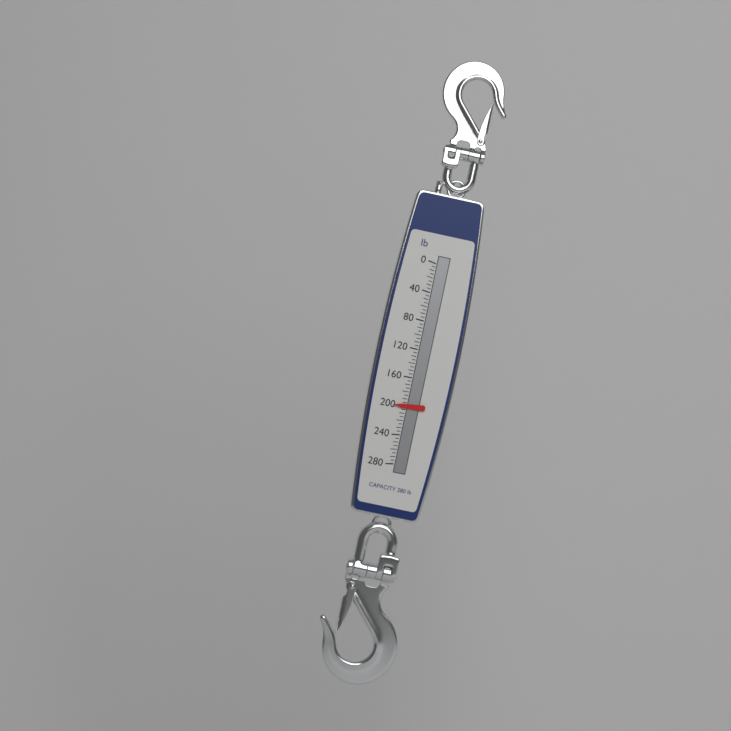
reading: 200 lb
